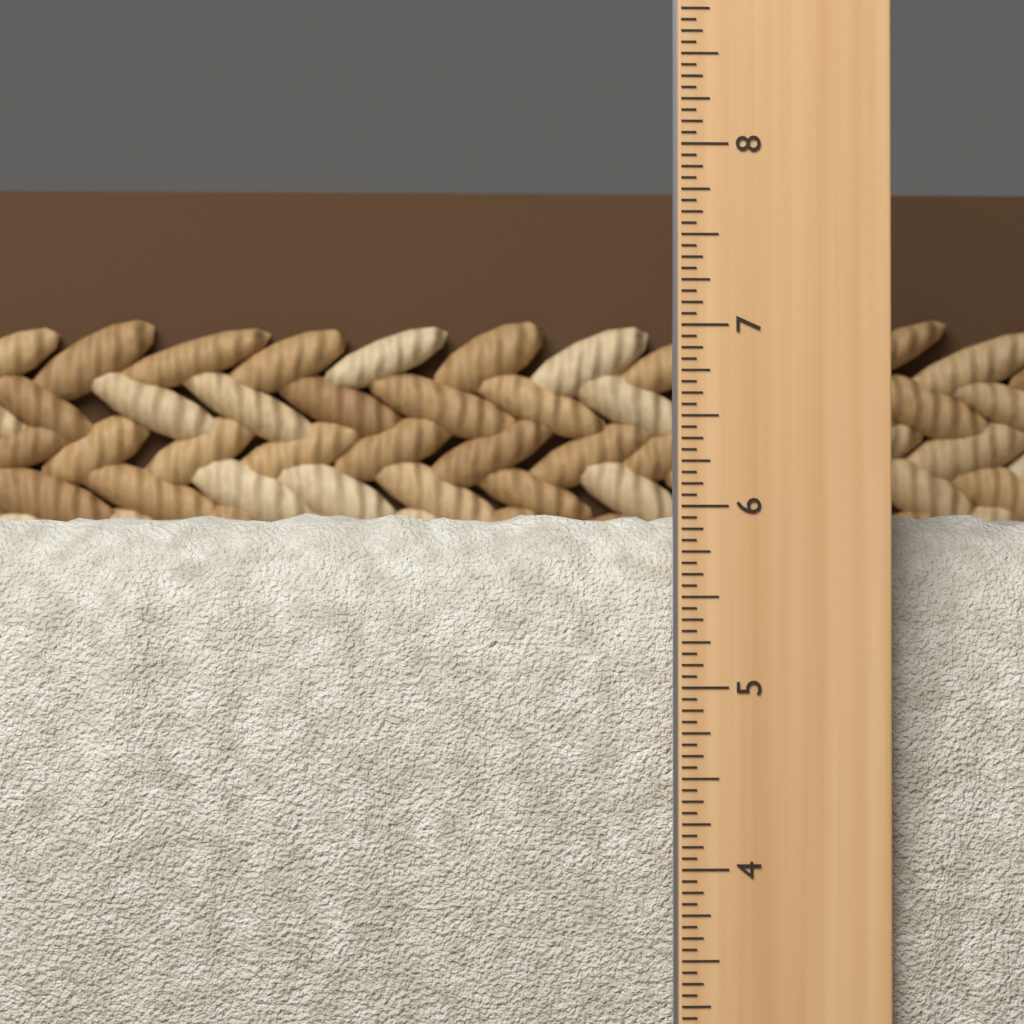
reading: 6.0000 in
